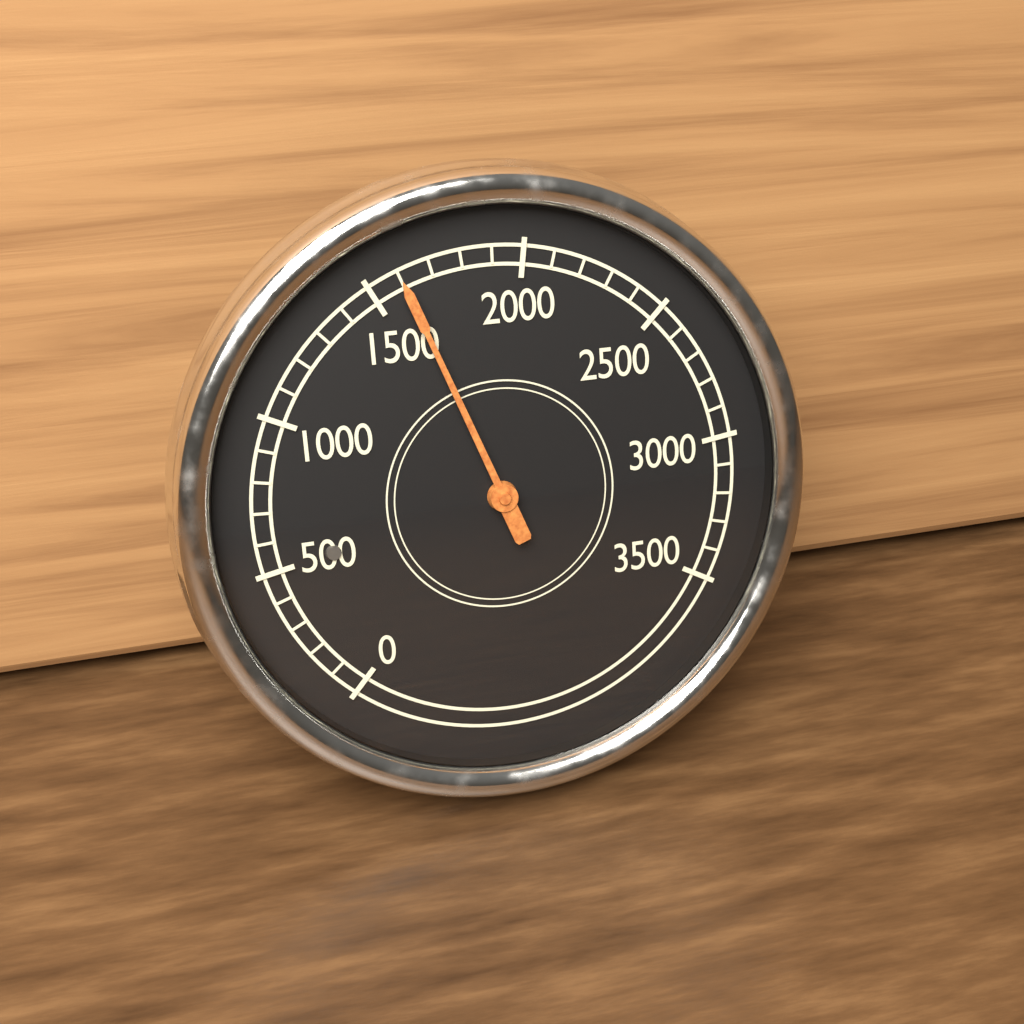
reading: 1600 (no unit)
